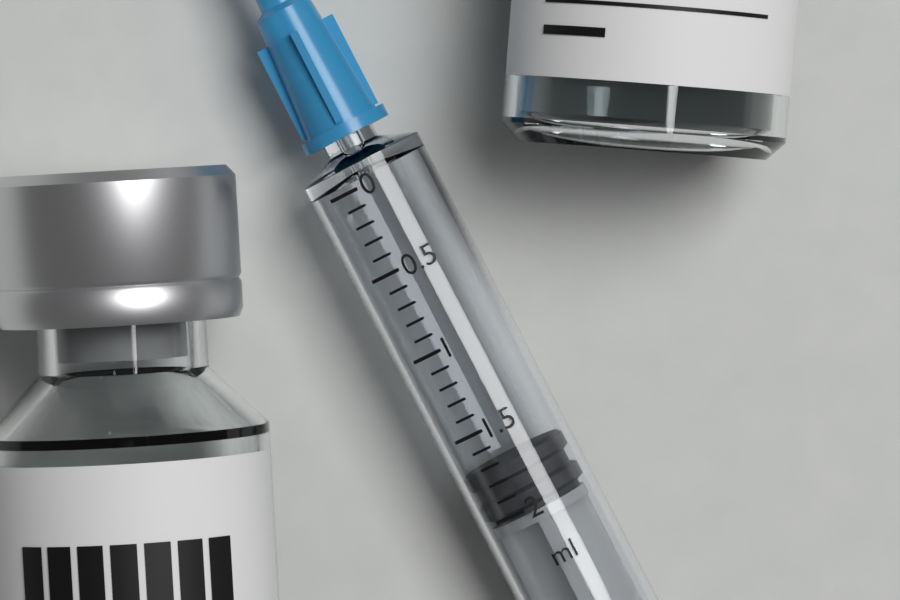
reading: 1.7 ml
